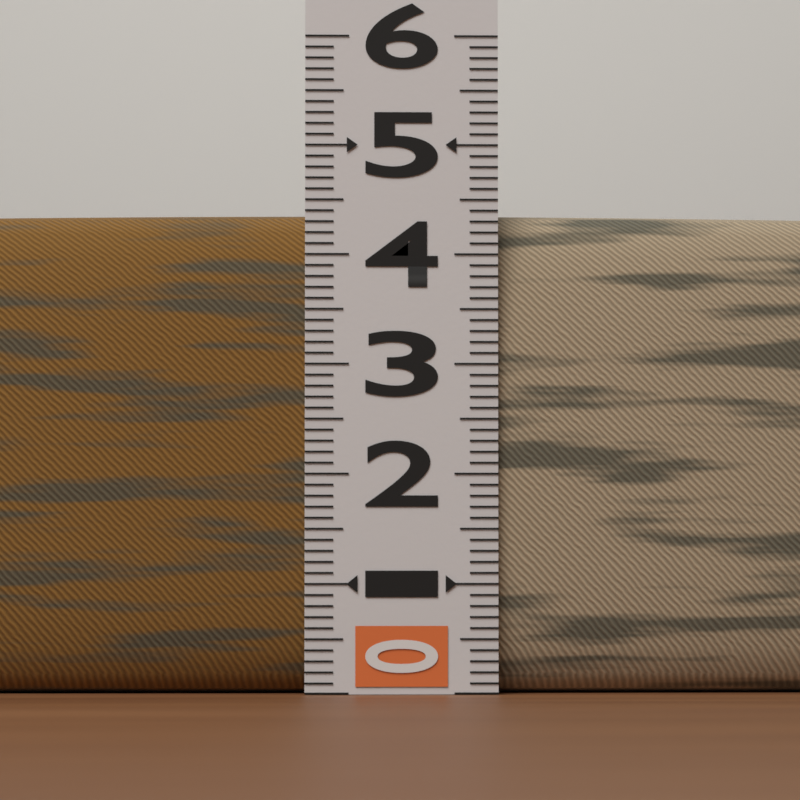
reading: 4.4 (no unit)
